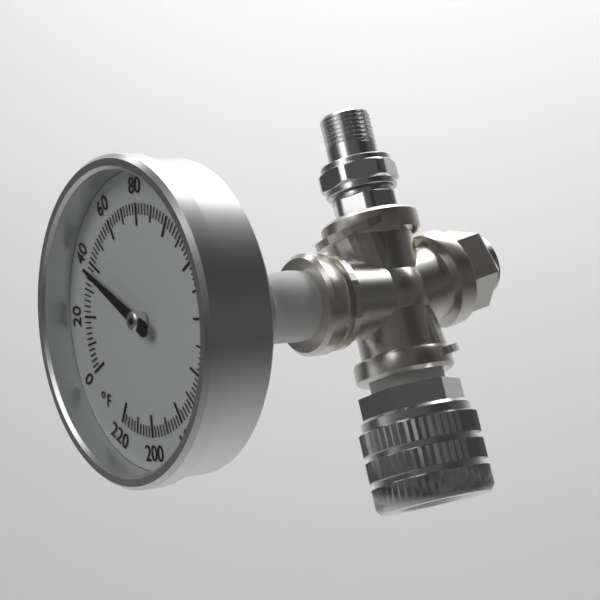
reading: 38 °F
